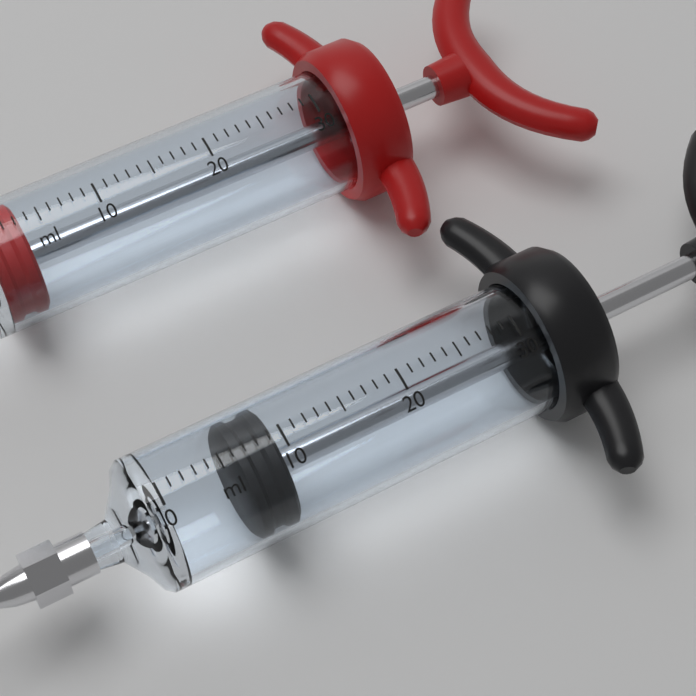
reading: 6 ml
